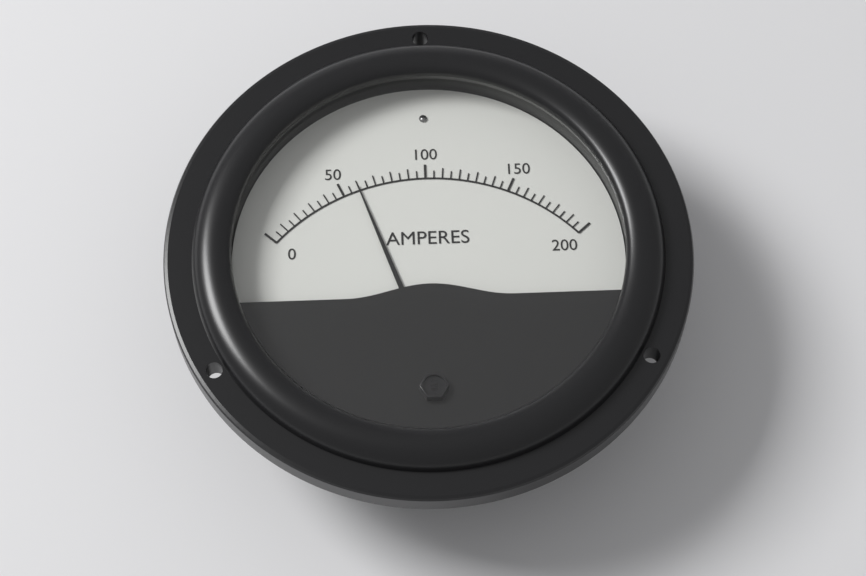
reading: 60 A
